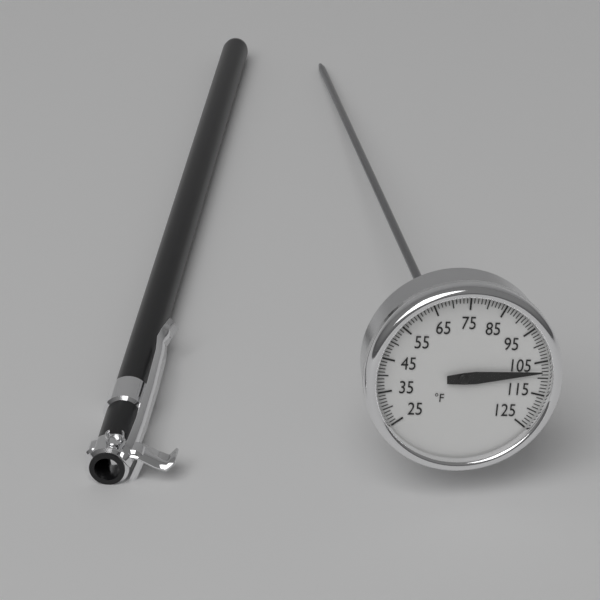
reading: 108 °F
